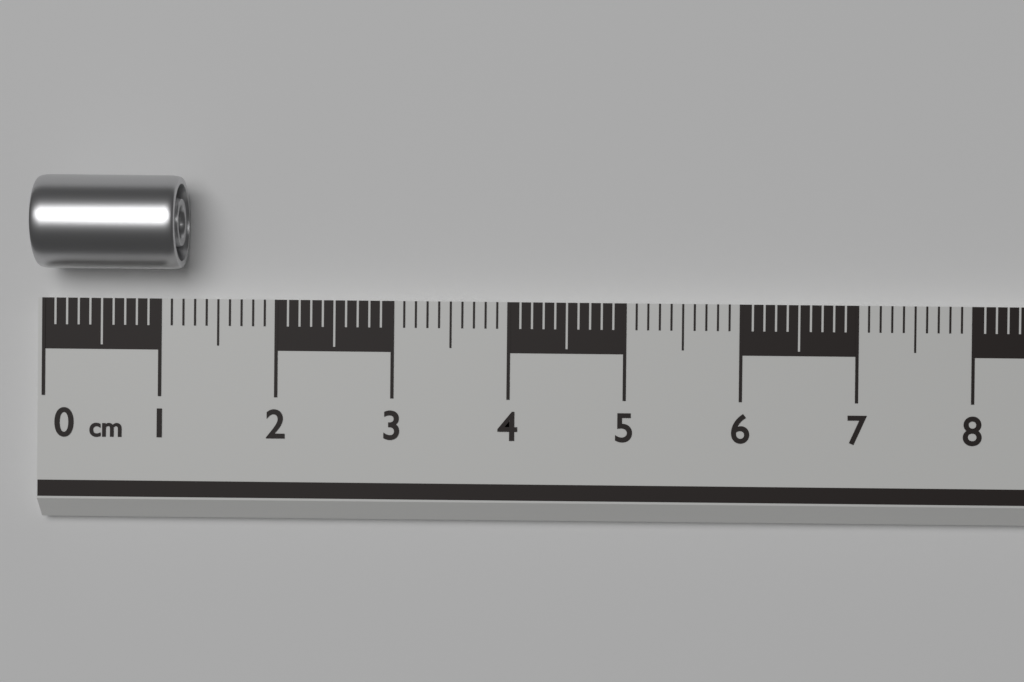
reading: 1.2 cm
